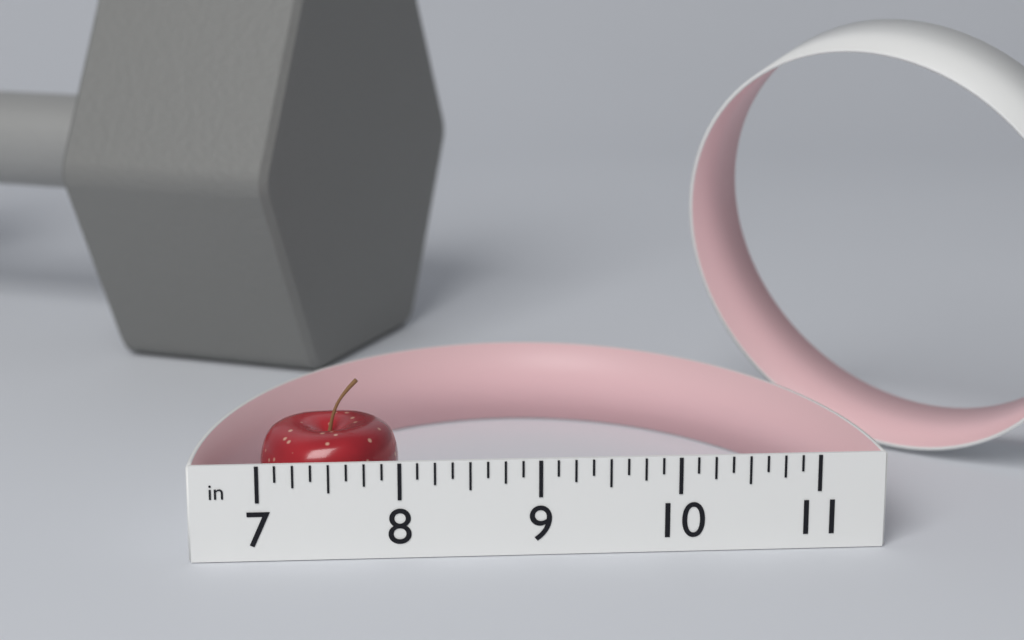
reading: 8.000 in
